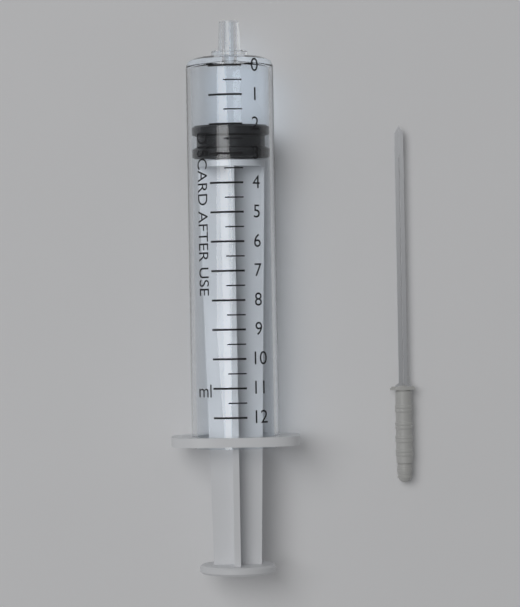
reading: 2.0 ml
